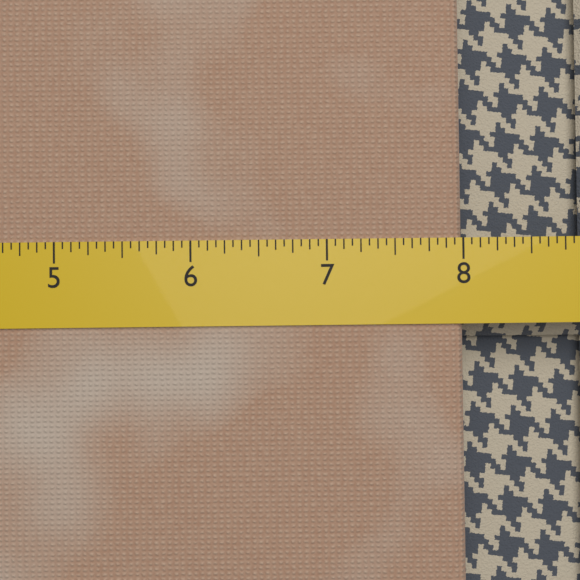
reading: 8.0000 (no unit)
